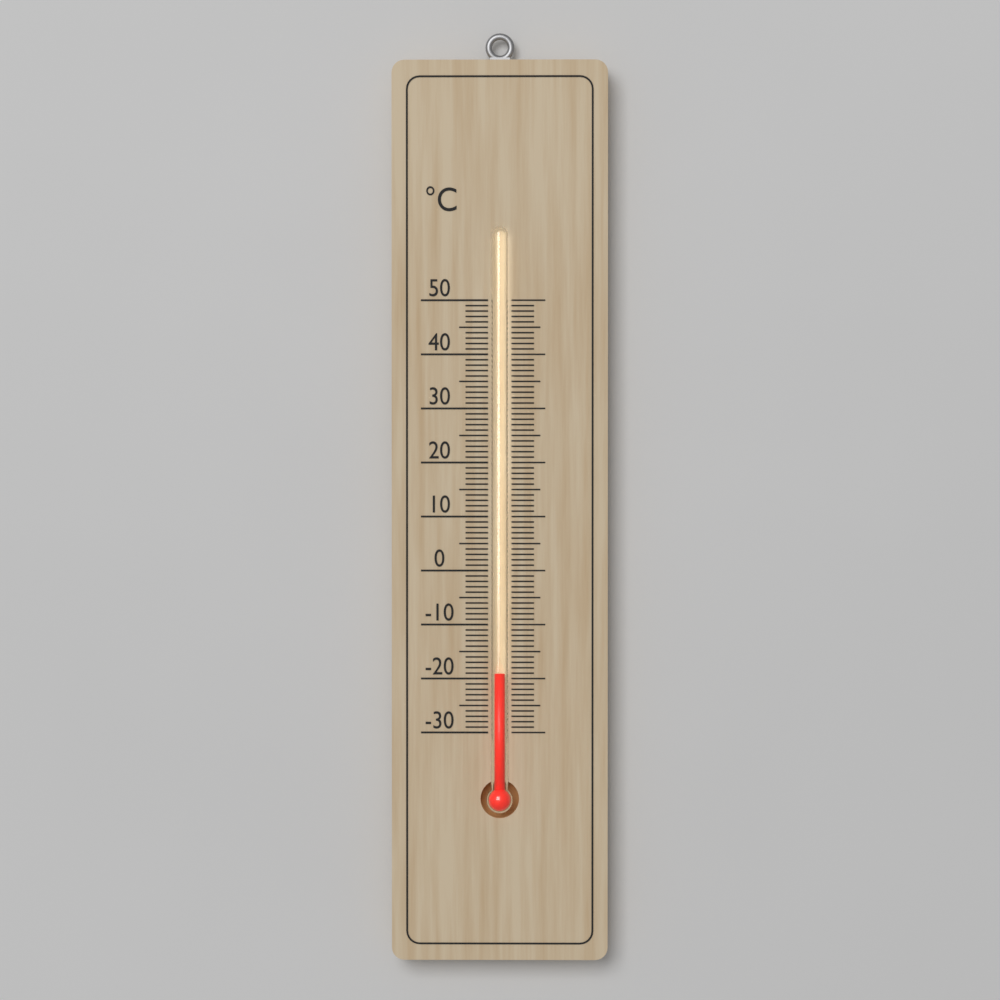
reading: -19 °C
